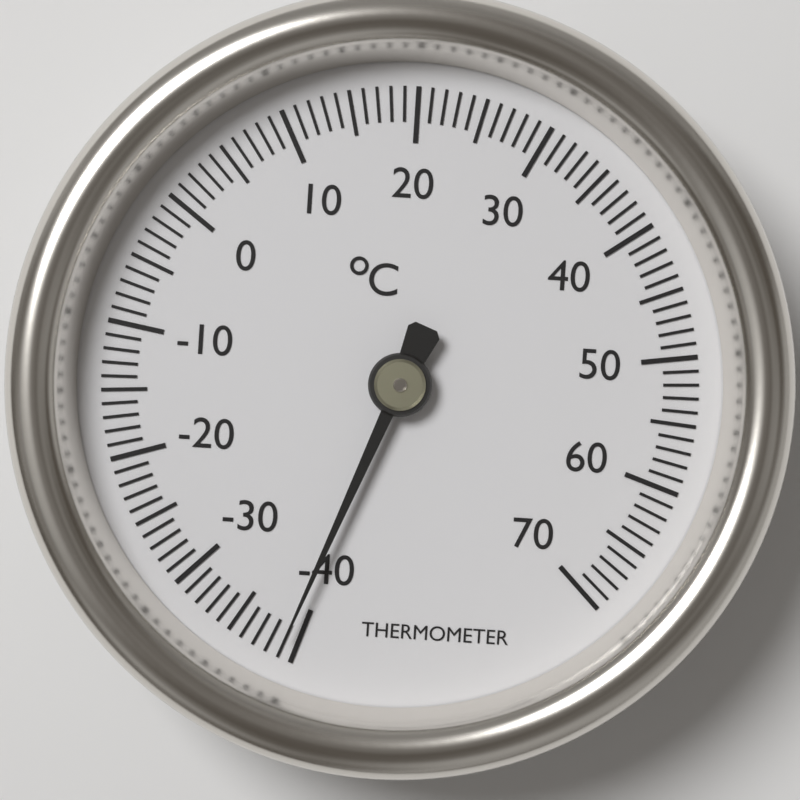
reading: -39 °C
